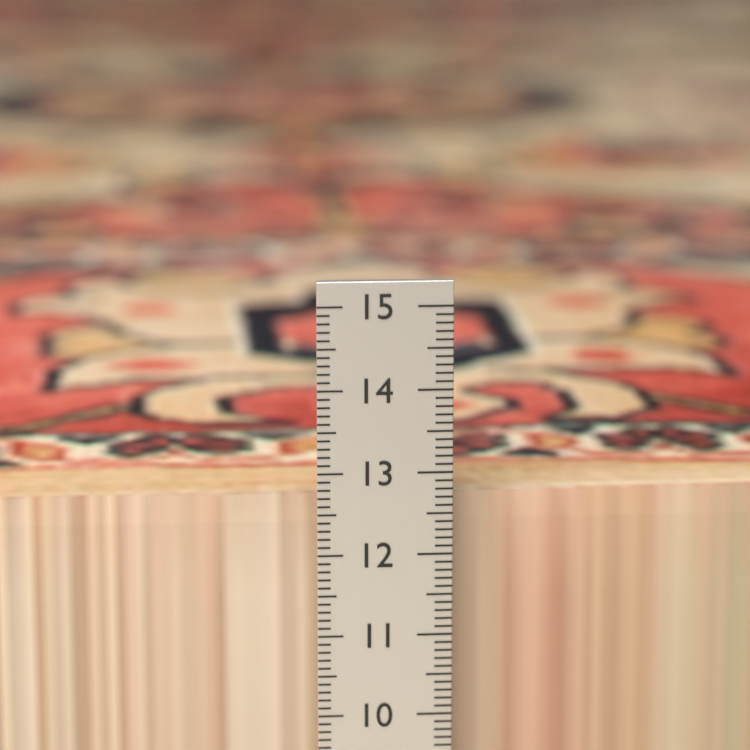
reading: 12.6 cm
